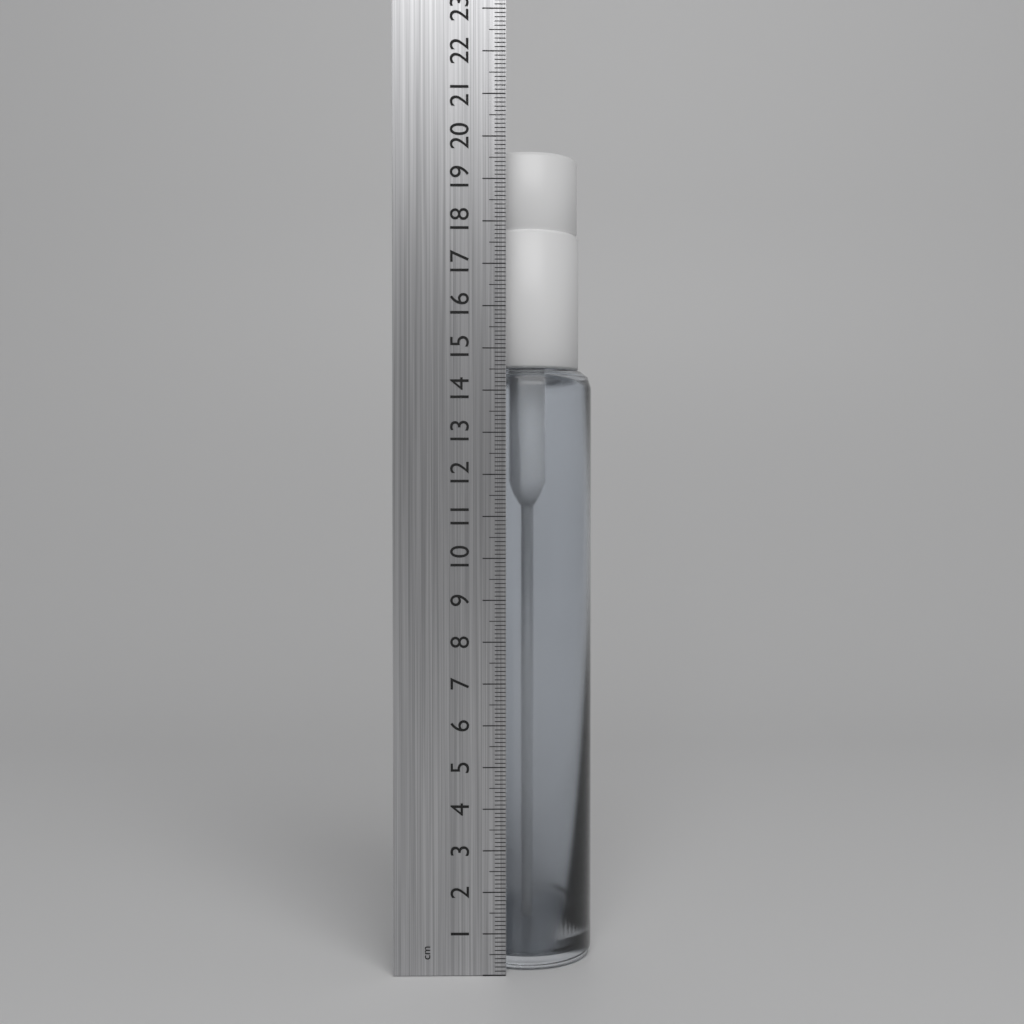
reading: 19.8 cm
